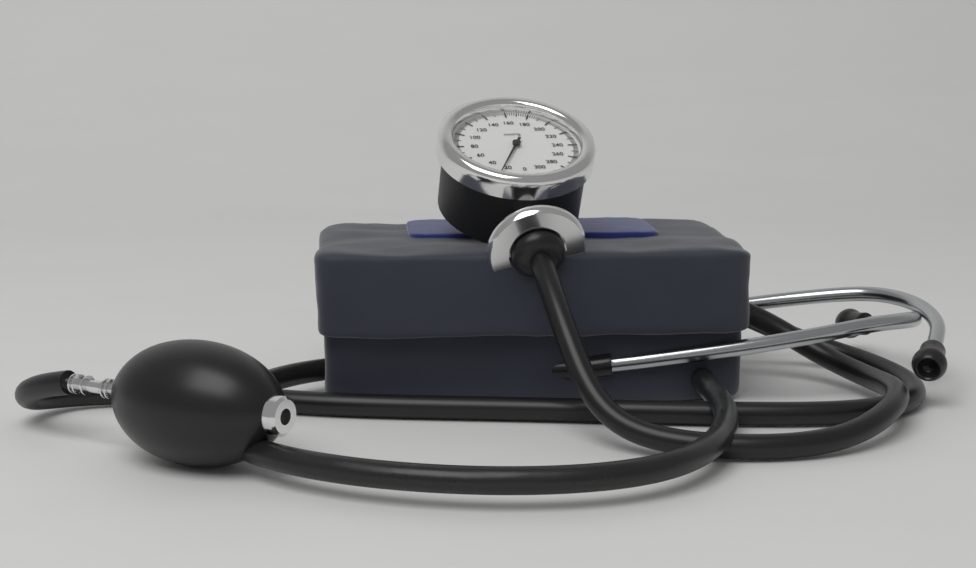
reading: 24 mmHg
